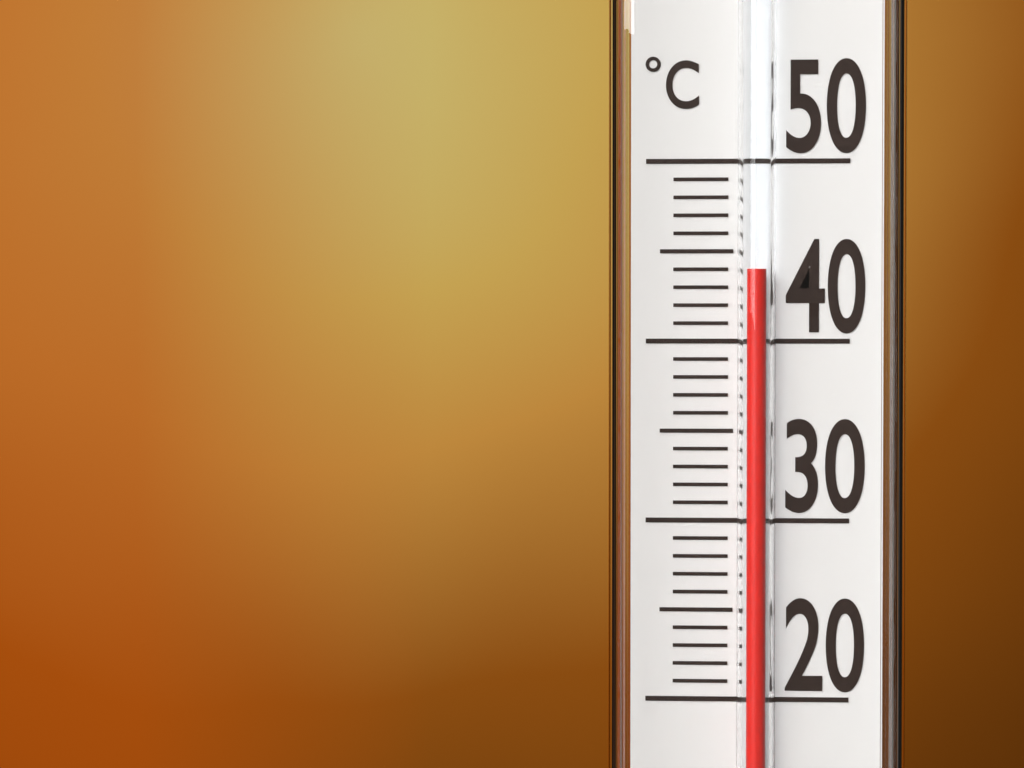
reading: 44 °C
